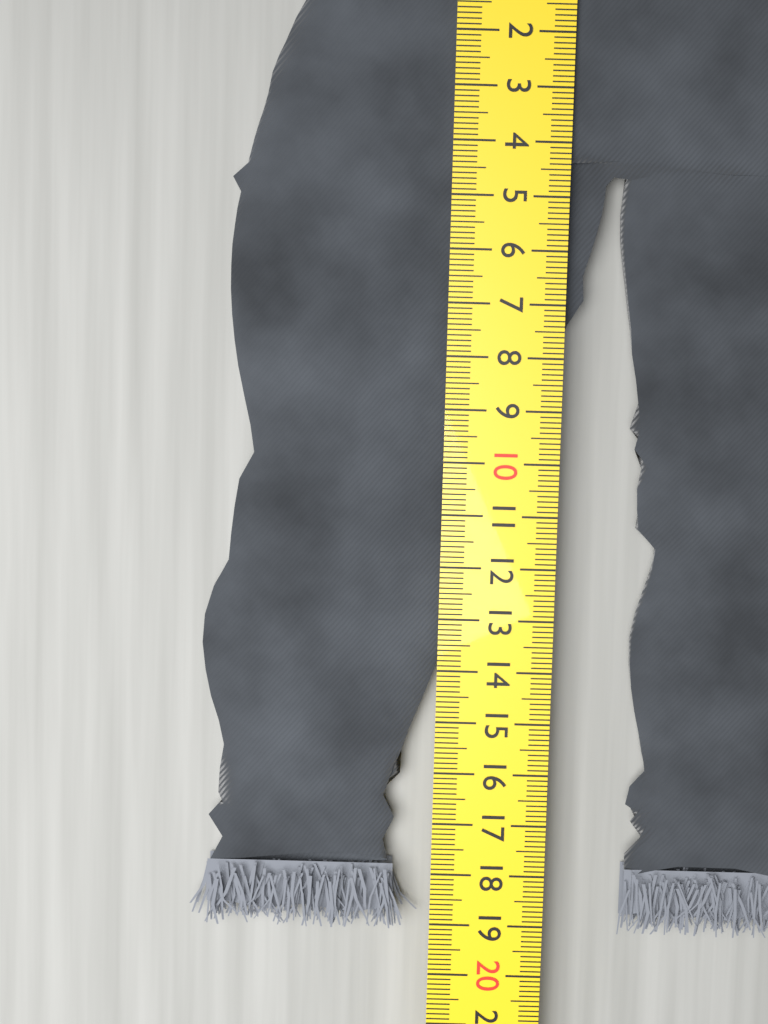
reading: 19.2 cm
